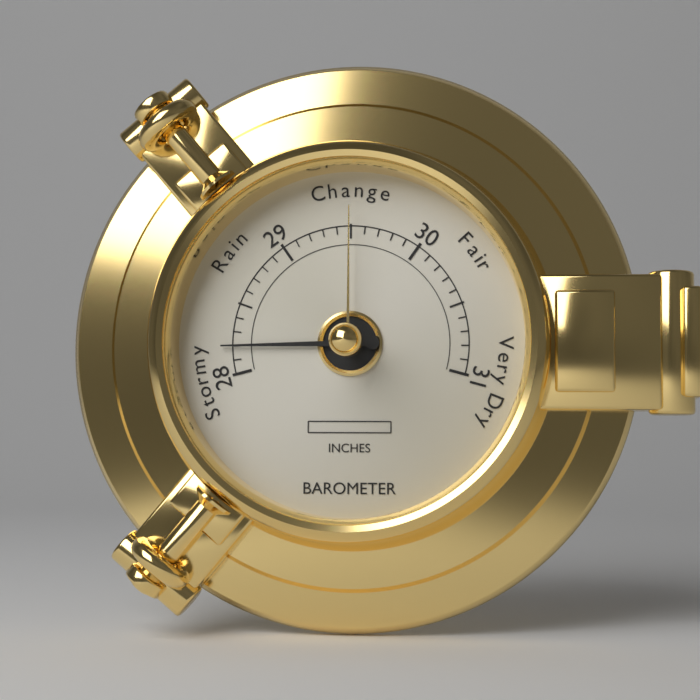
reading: 28.2 inches
